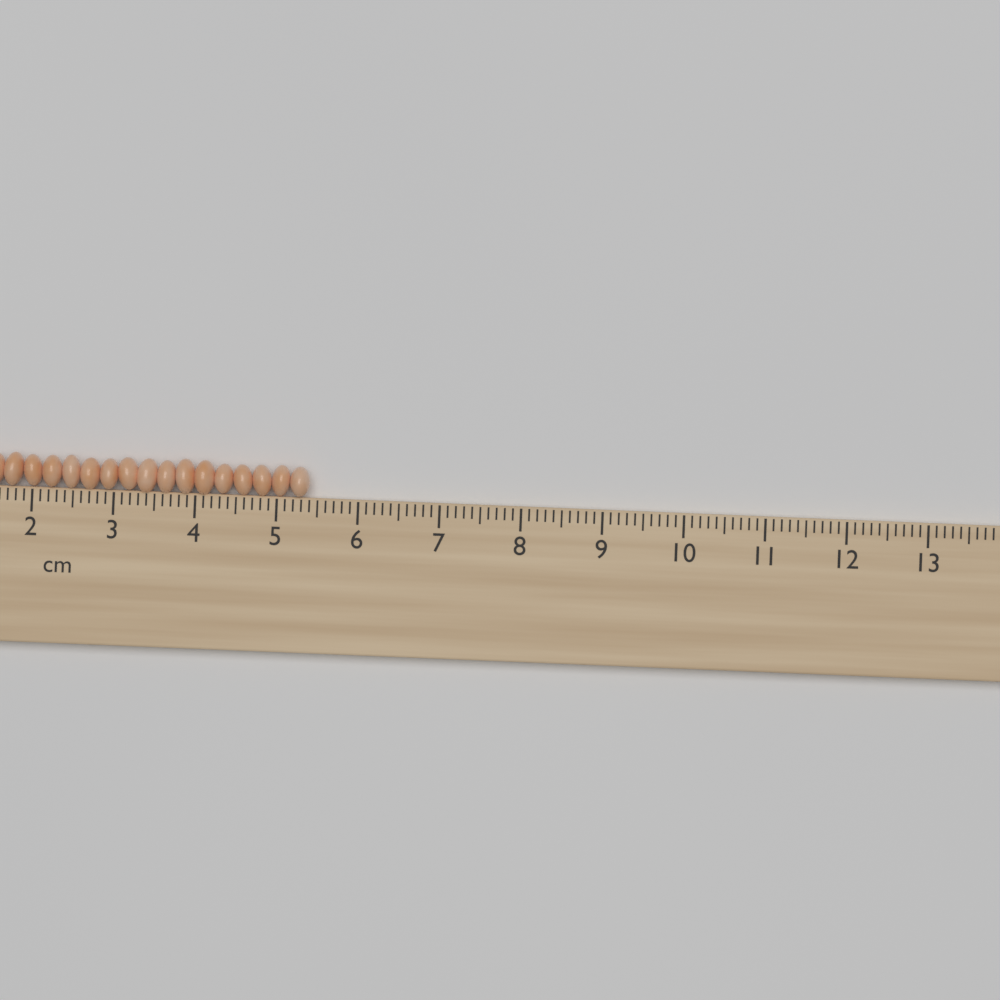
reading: 5.4 cm
